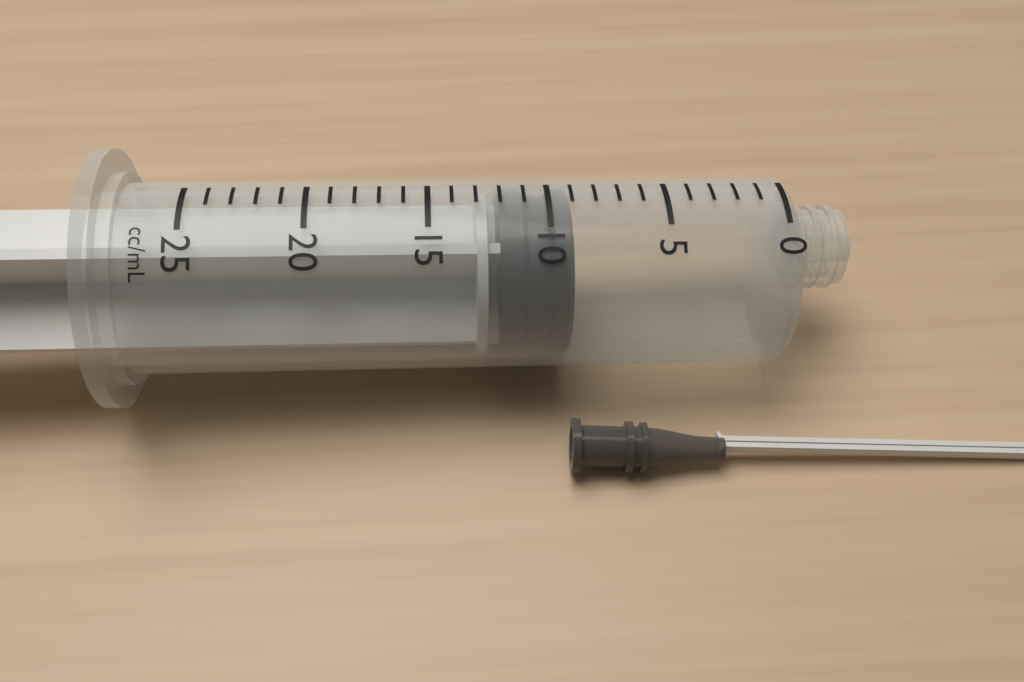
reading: 9 ml
